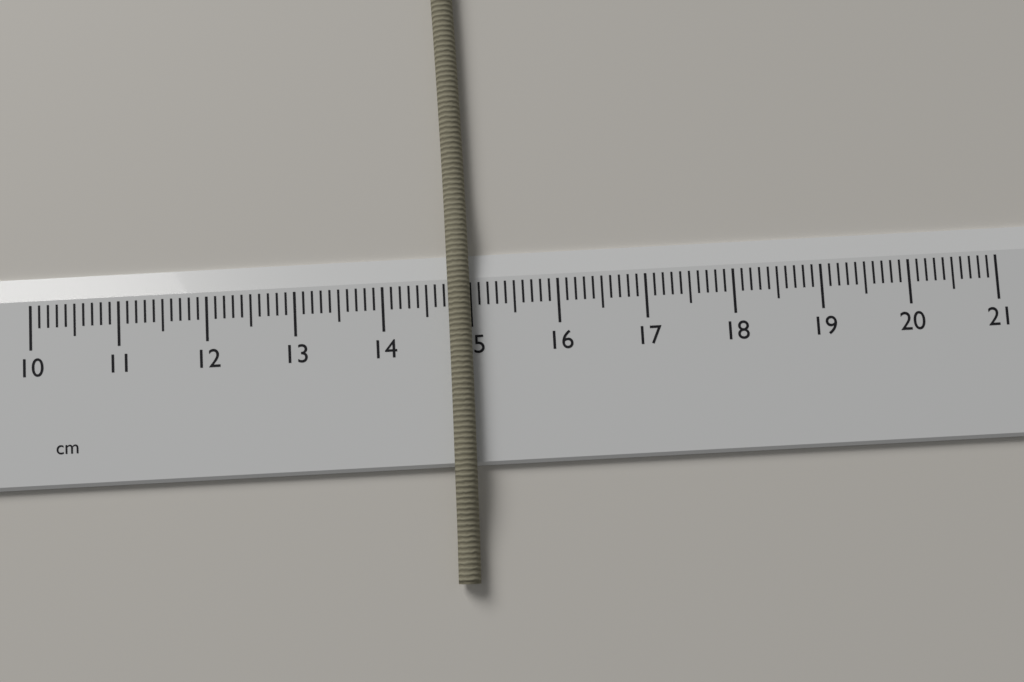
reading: 15.0 cm
